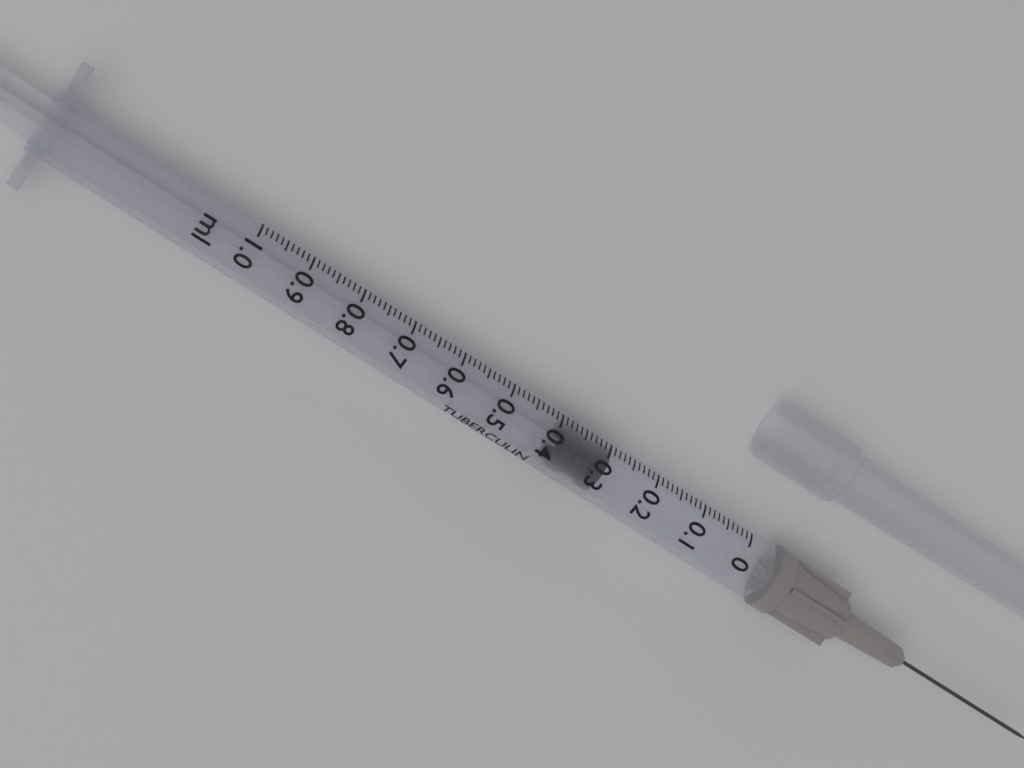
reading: 0.29 ml
